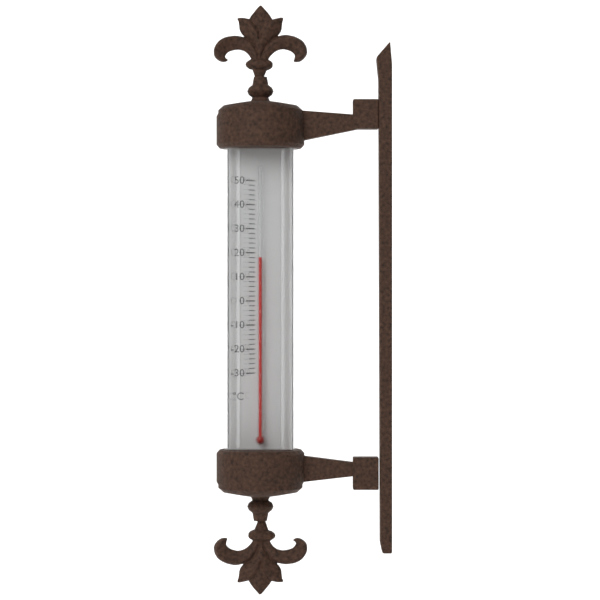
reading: 18 °C
